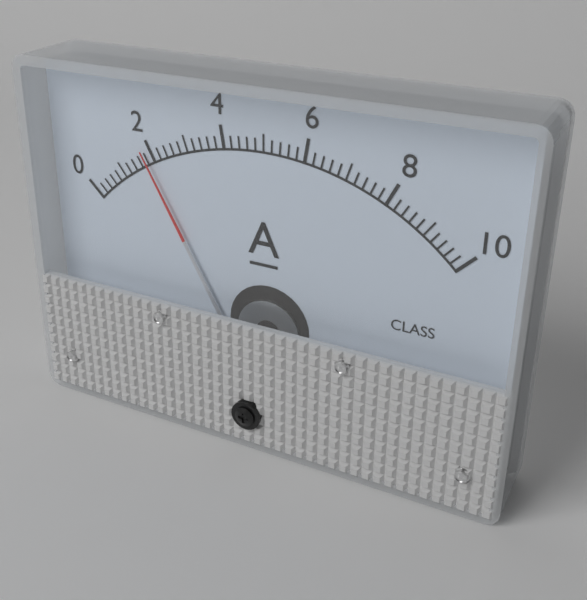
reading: 1.8 A
